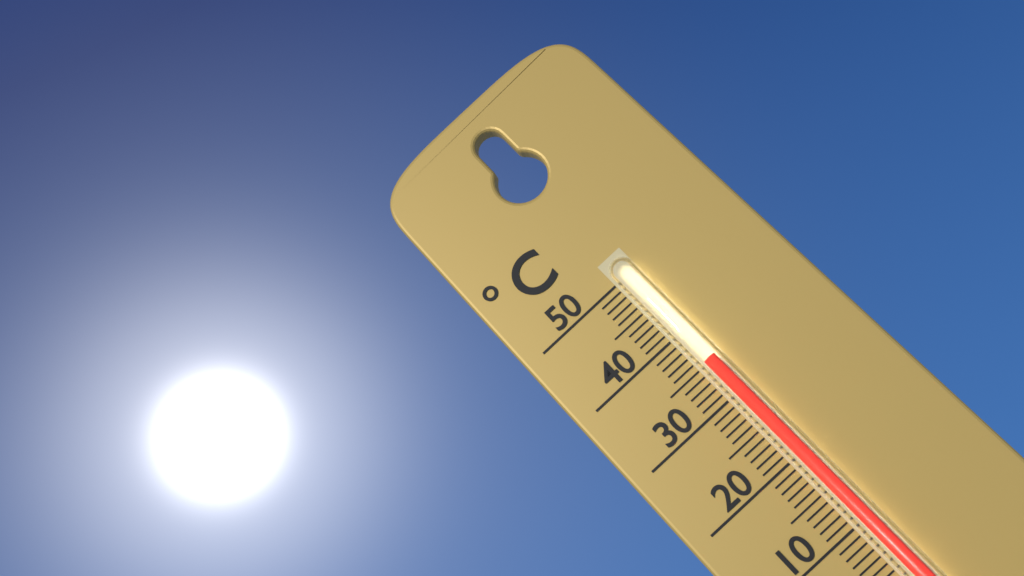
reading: 35 °C
